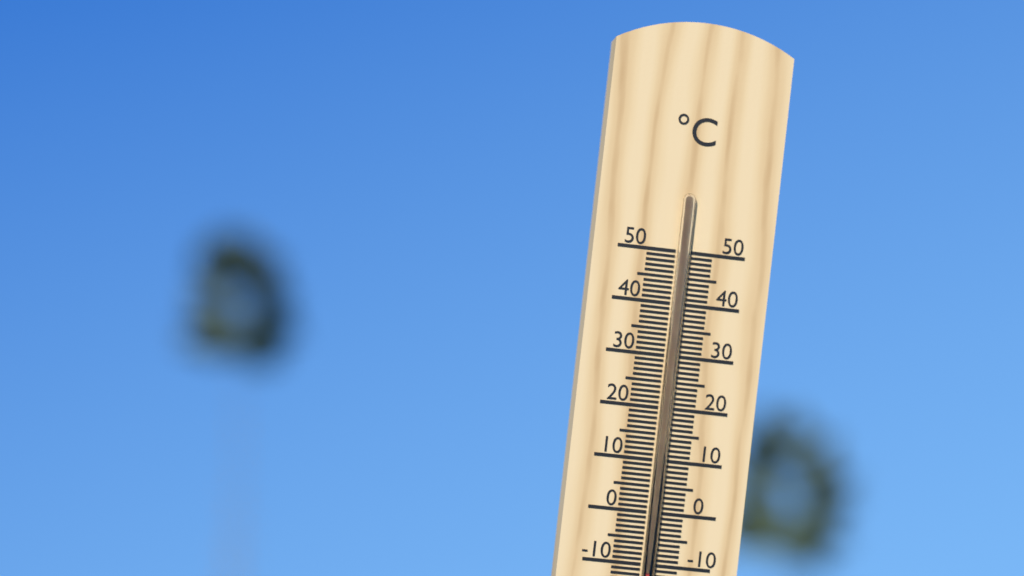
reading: -11 °C
